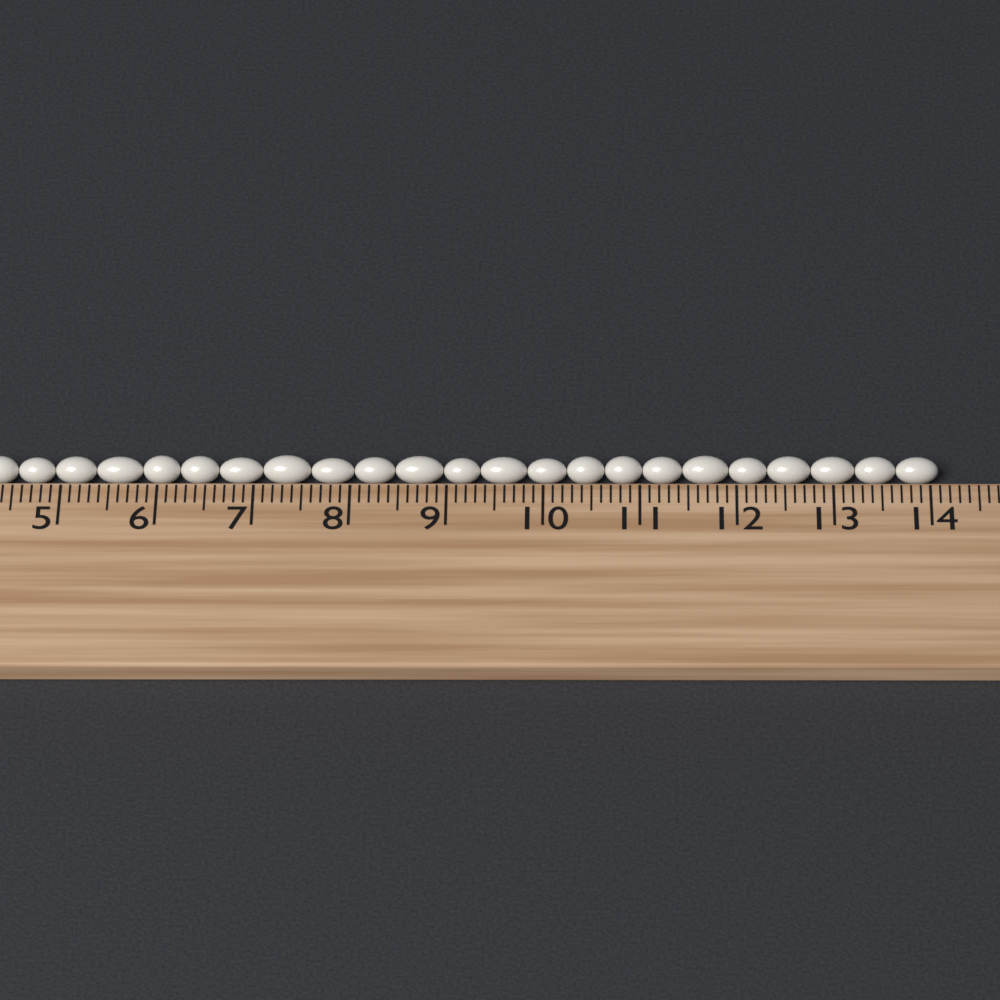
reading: 14.1 cm
